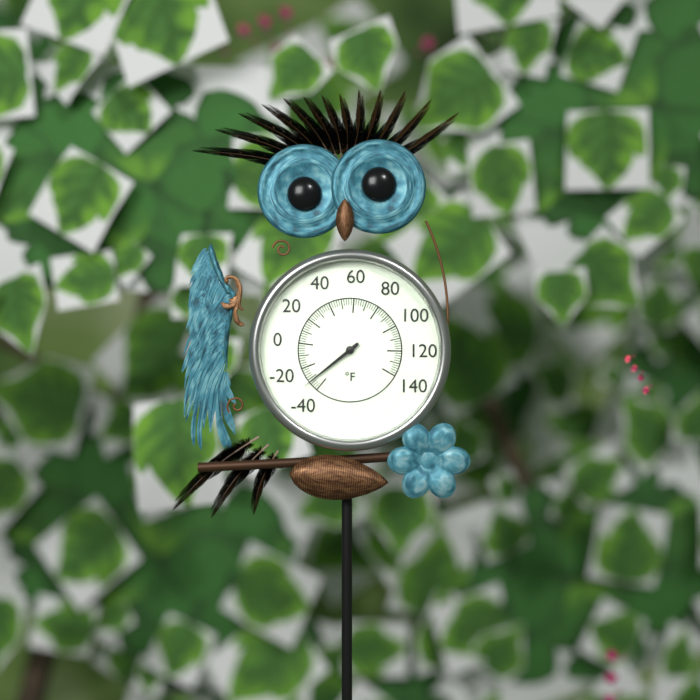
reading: -32 °F
